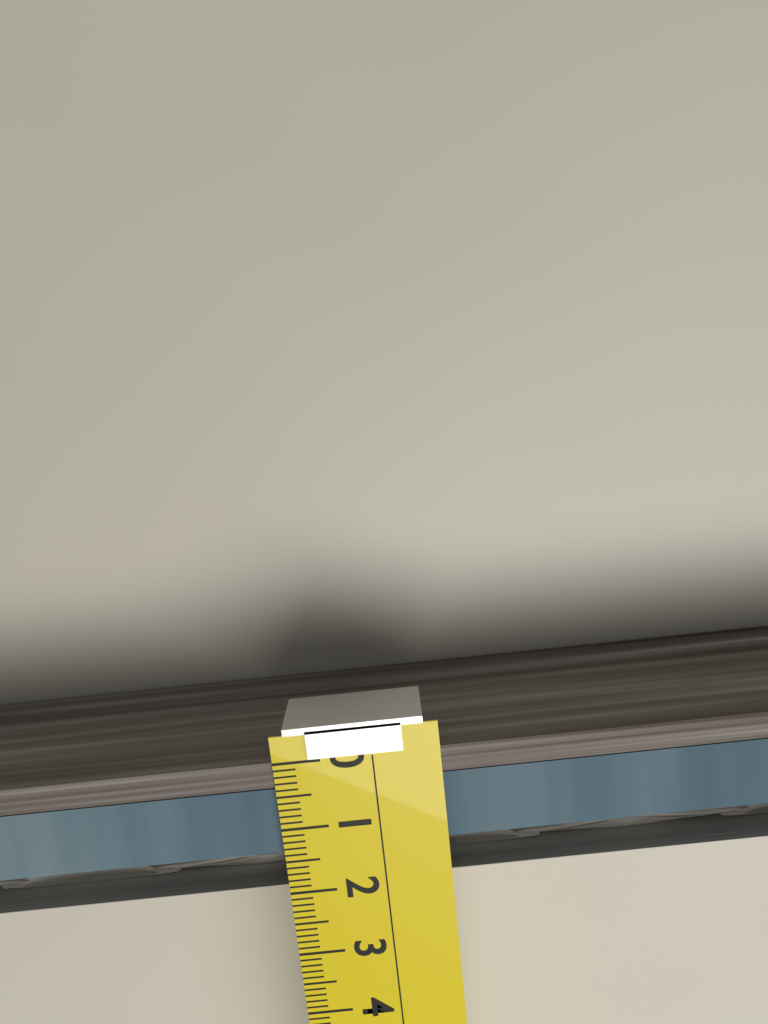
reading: 1.9 cm
